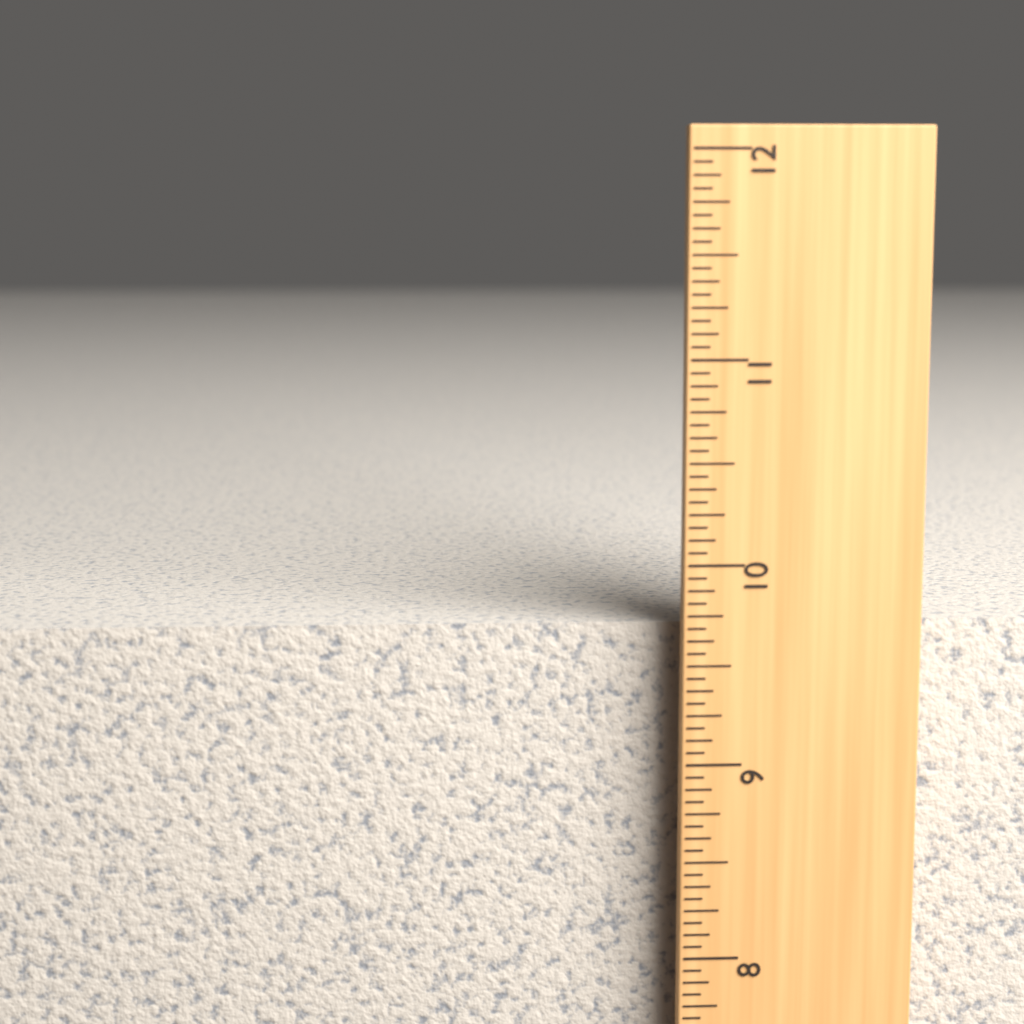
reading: 9.6875 in
